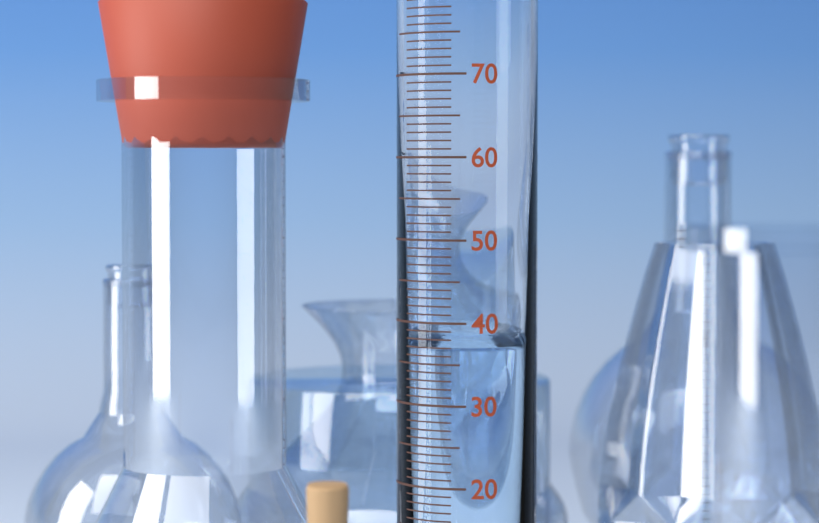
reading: 37 ml
